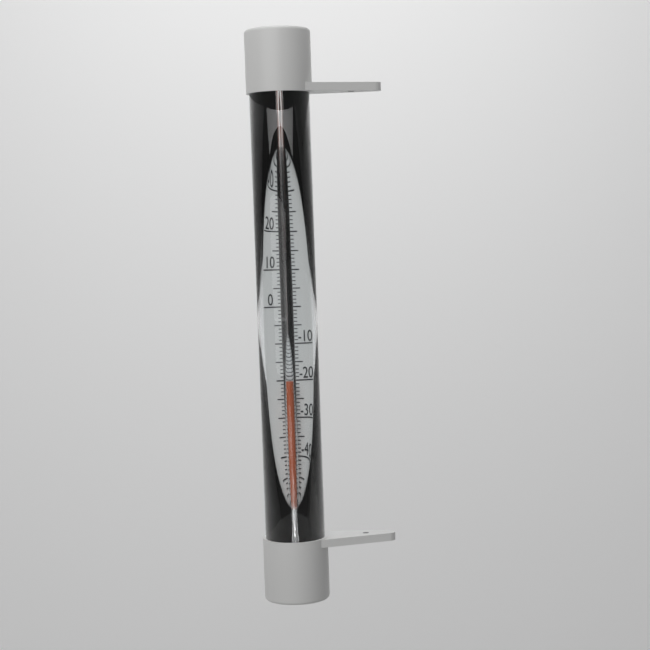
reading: -21 °C
